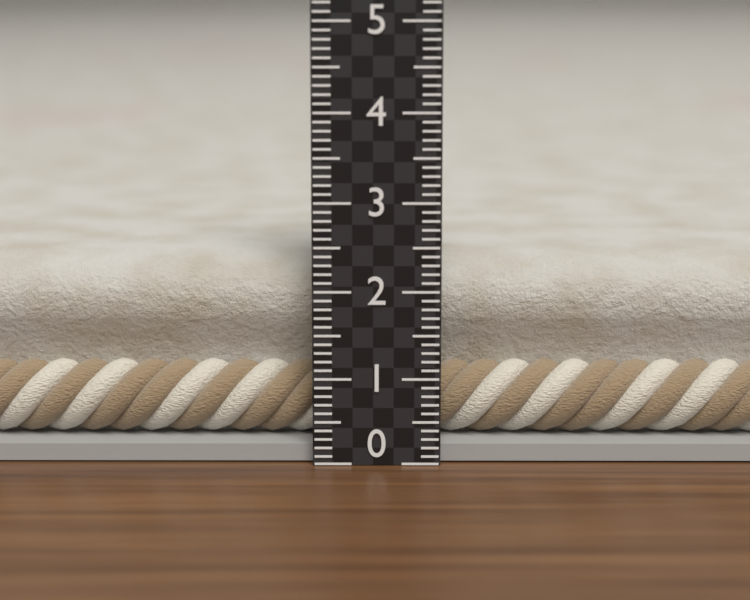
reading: 2.3 (no unit)
